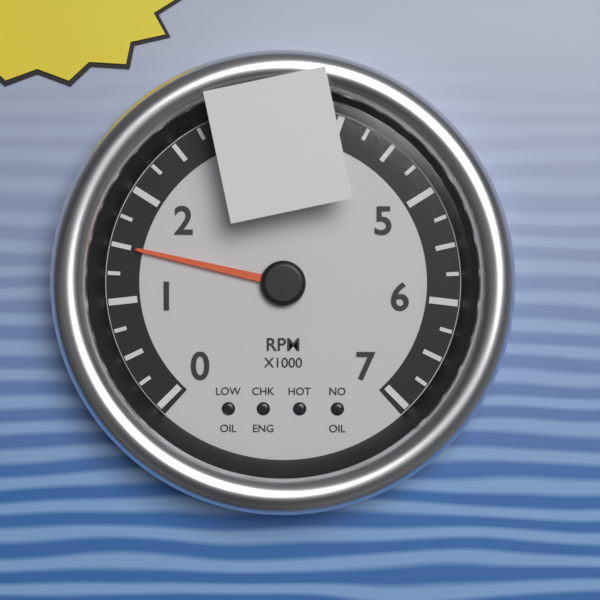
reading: 1500 RPM
